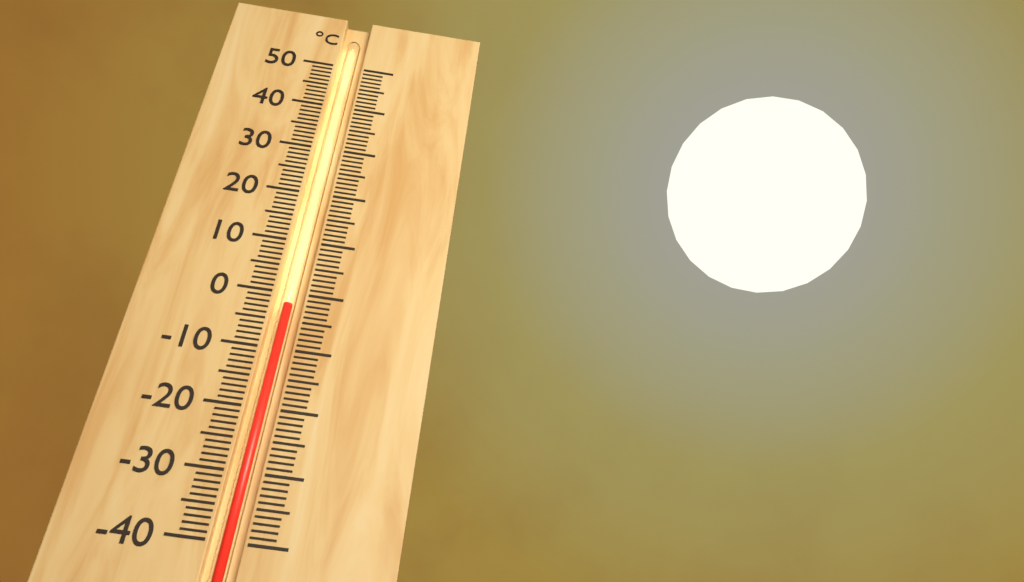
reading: -2 °C
